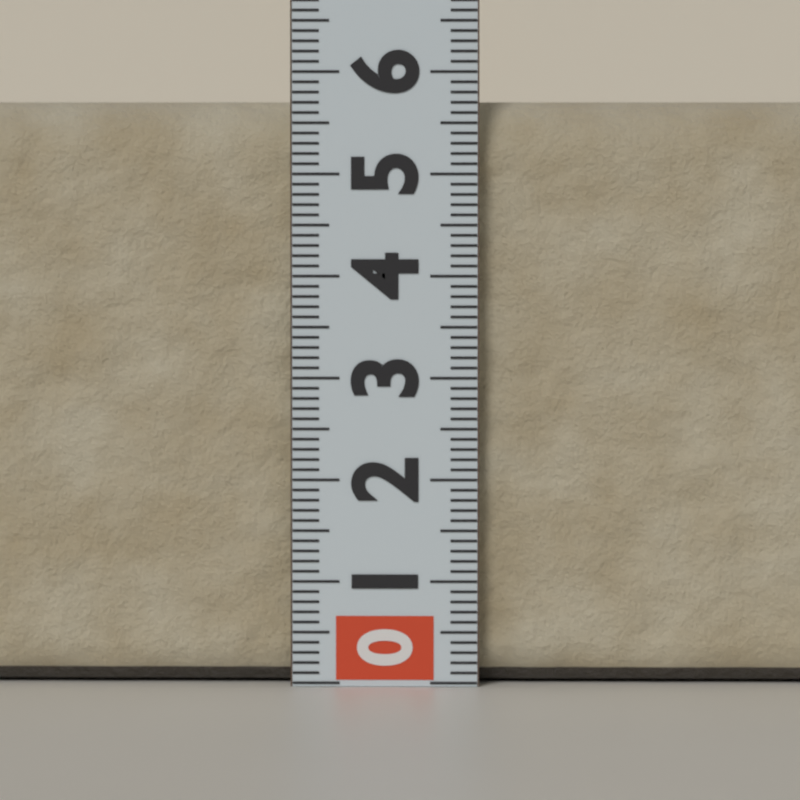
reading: 5.7 (no unit)
